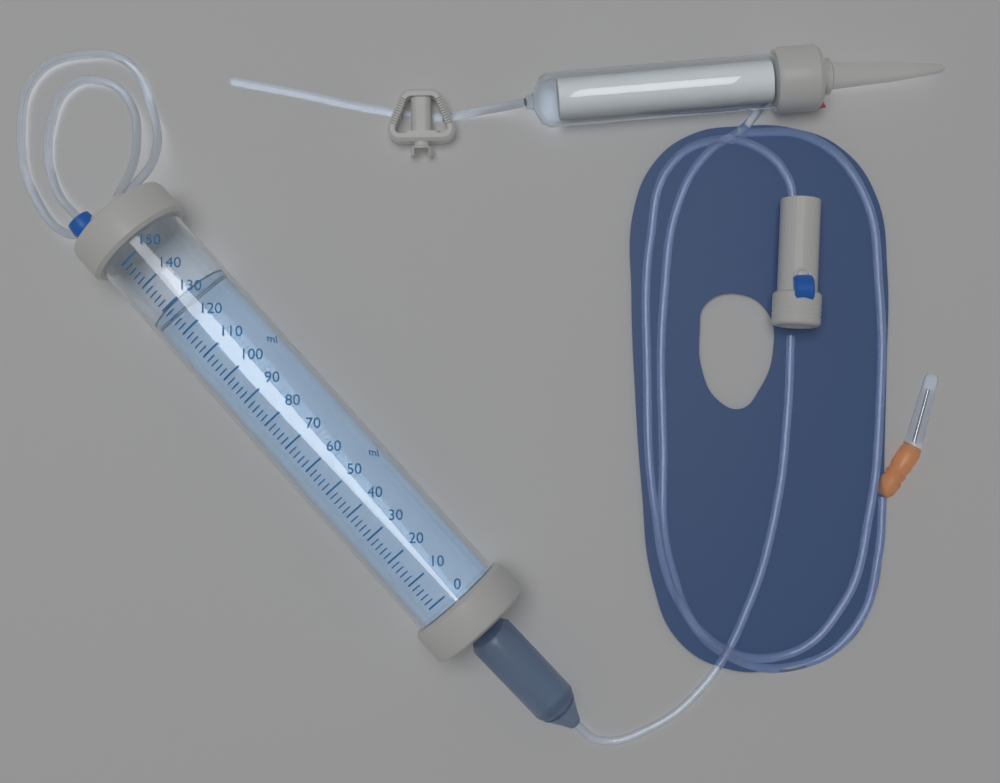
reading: 130 ml
